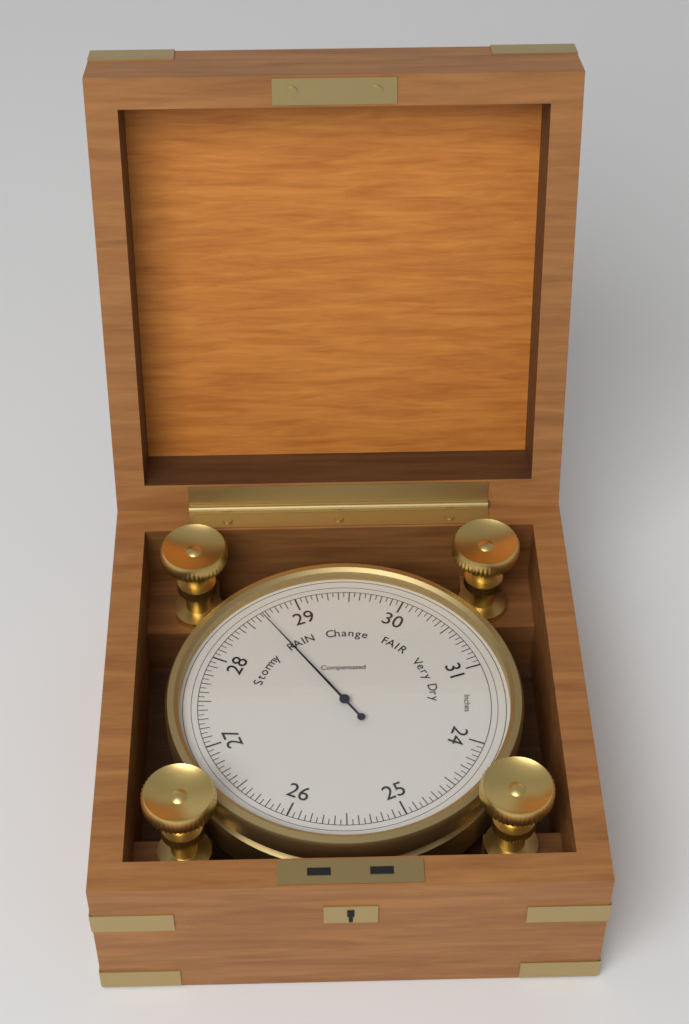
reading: 28.65 inHg
